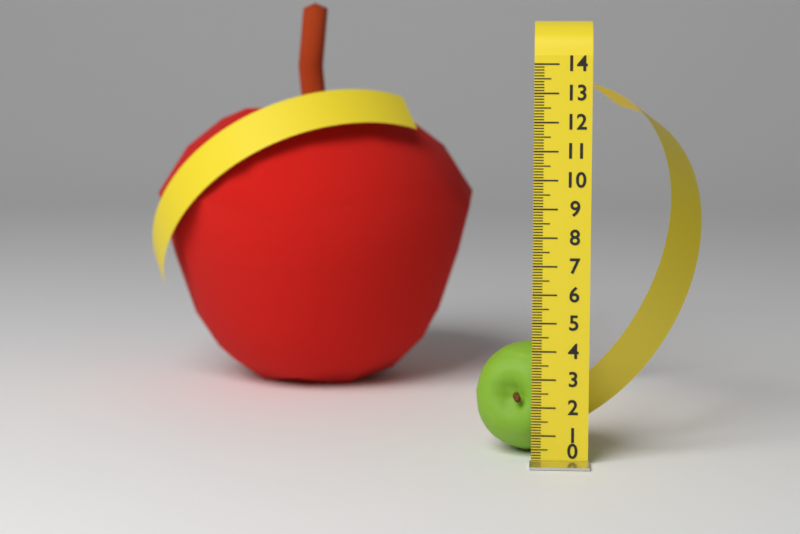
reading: 4.0 (no unit)
